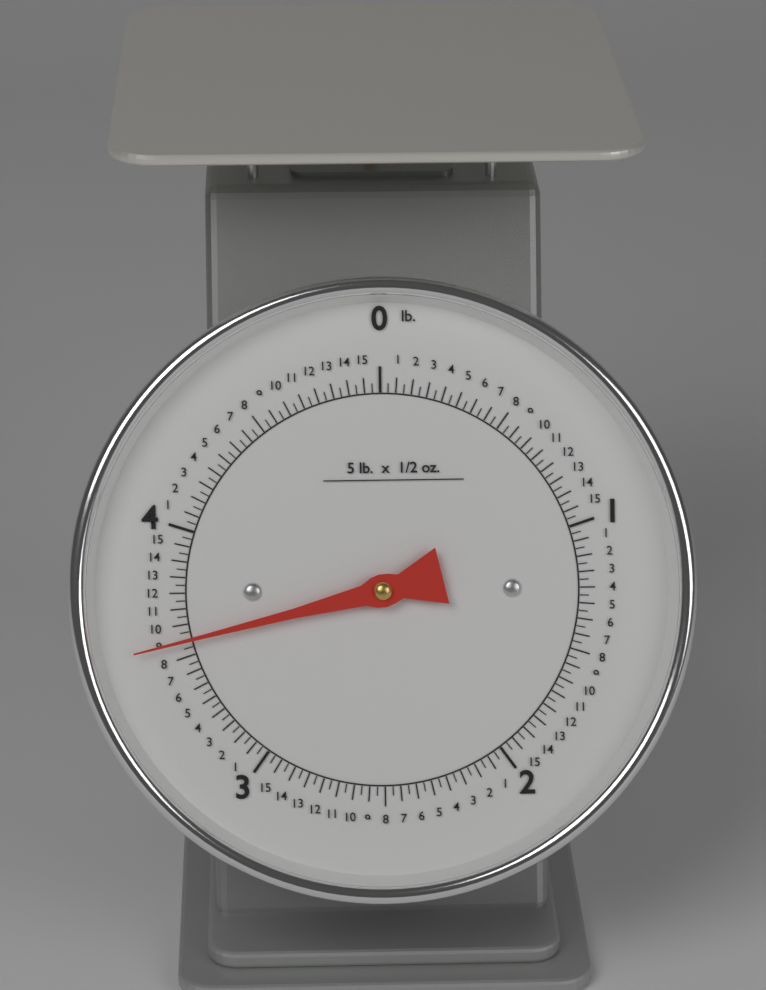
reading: 3.56250 lb
